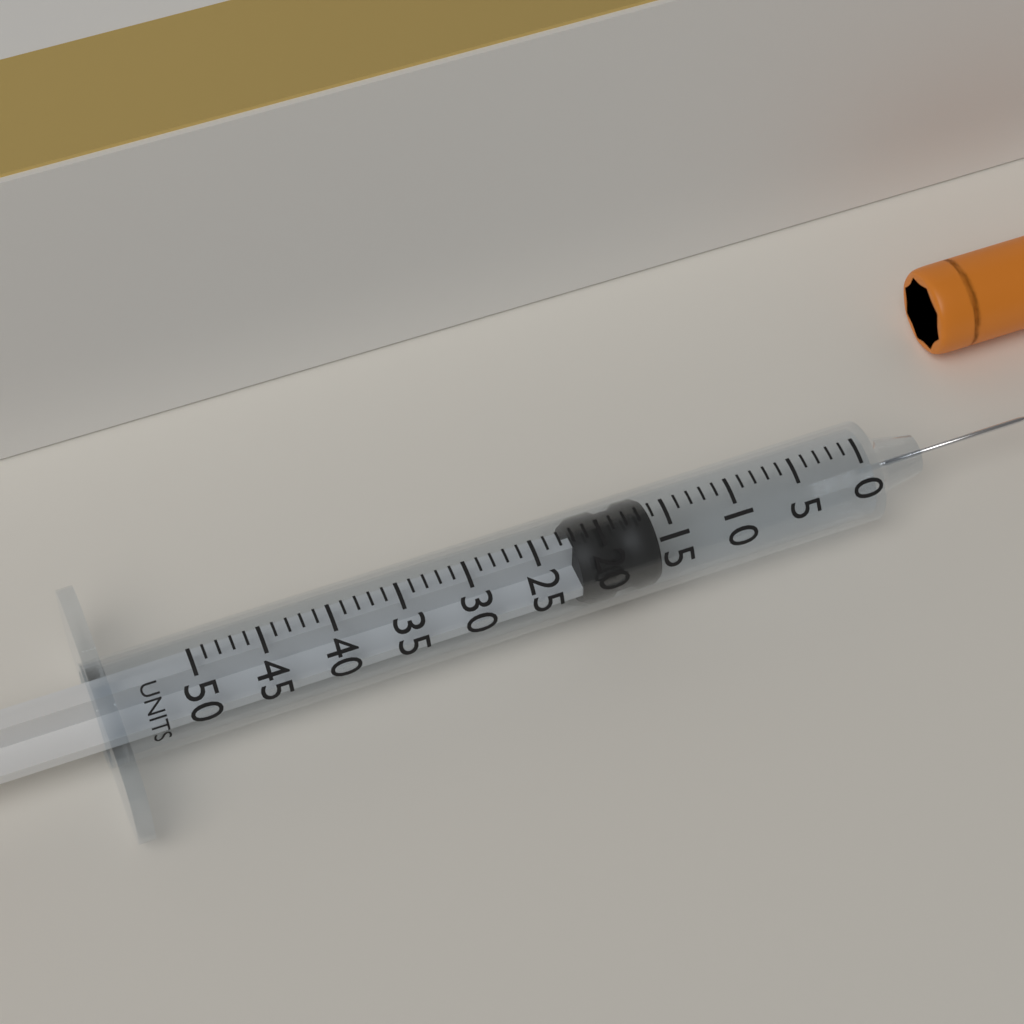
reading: 16 units
